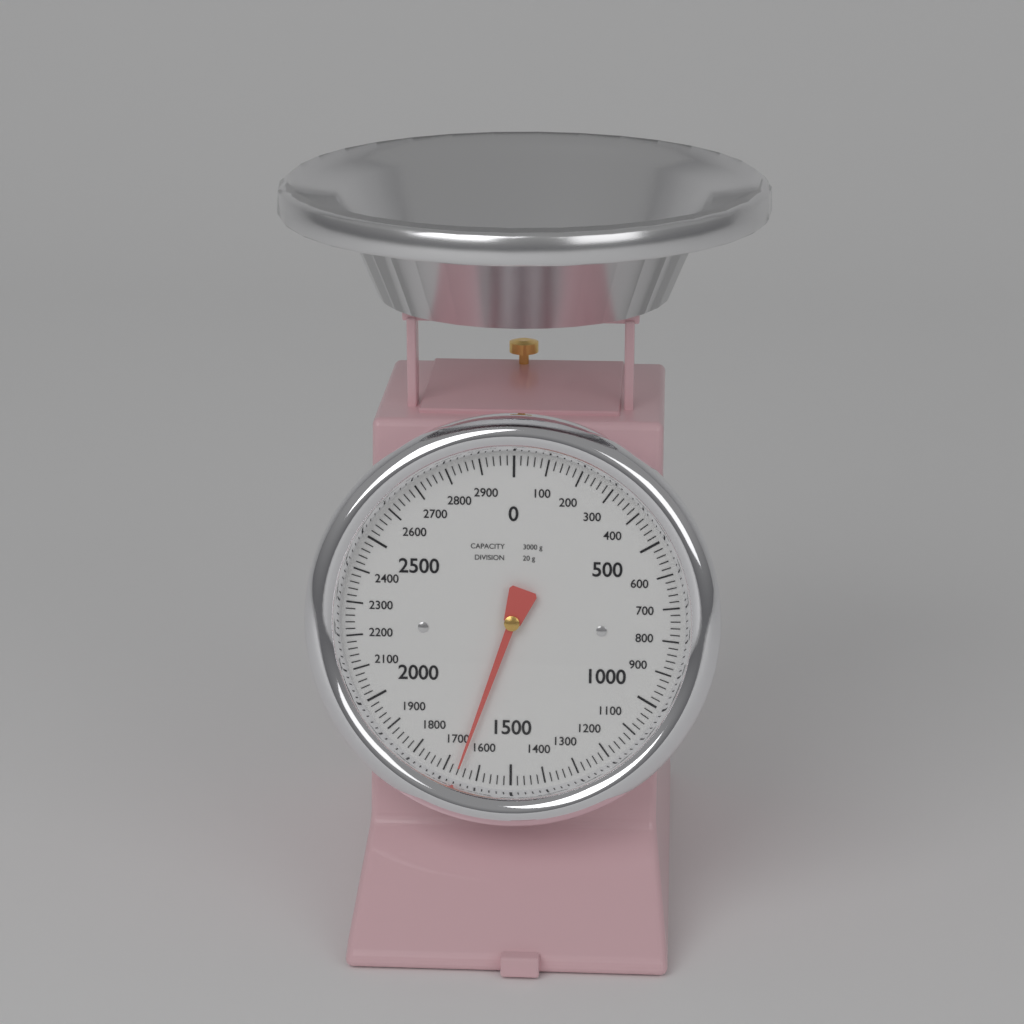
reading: 1660 g
